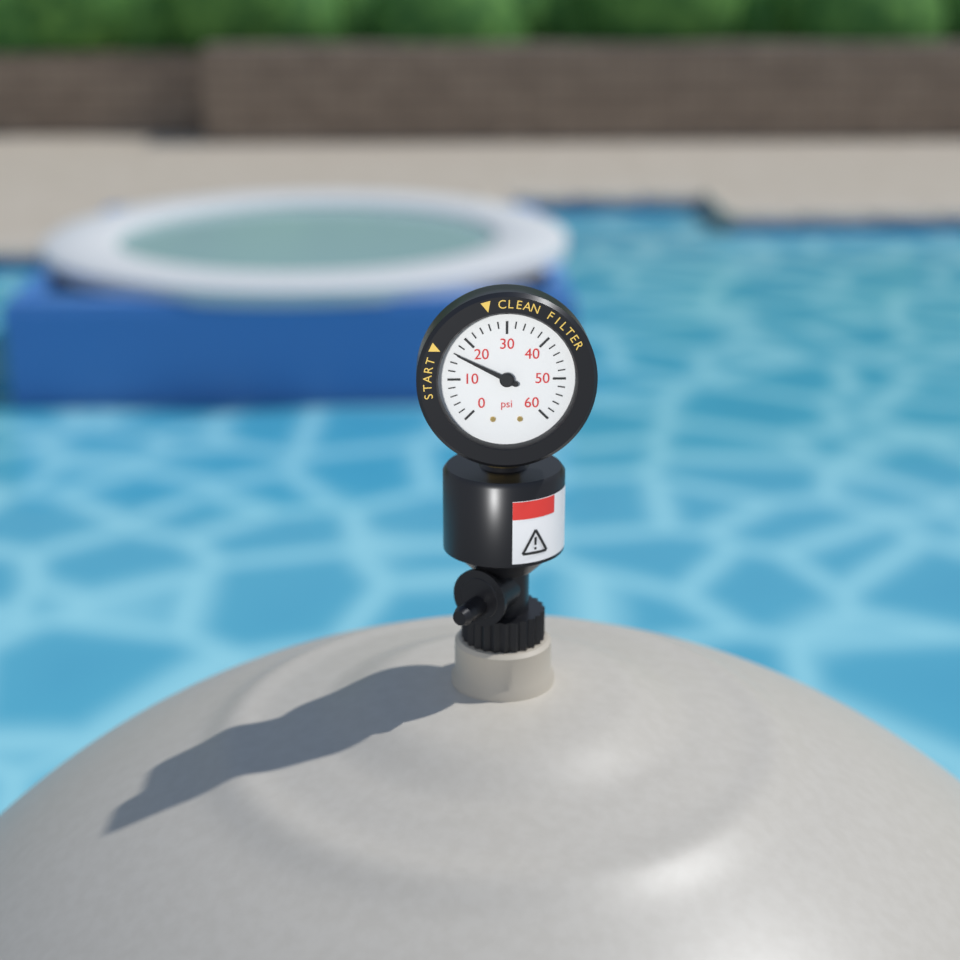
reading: 16 psi
